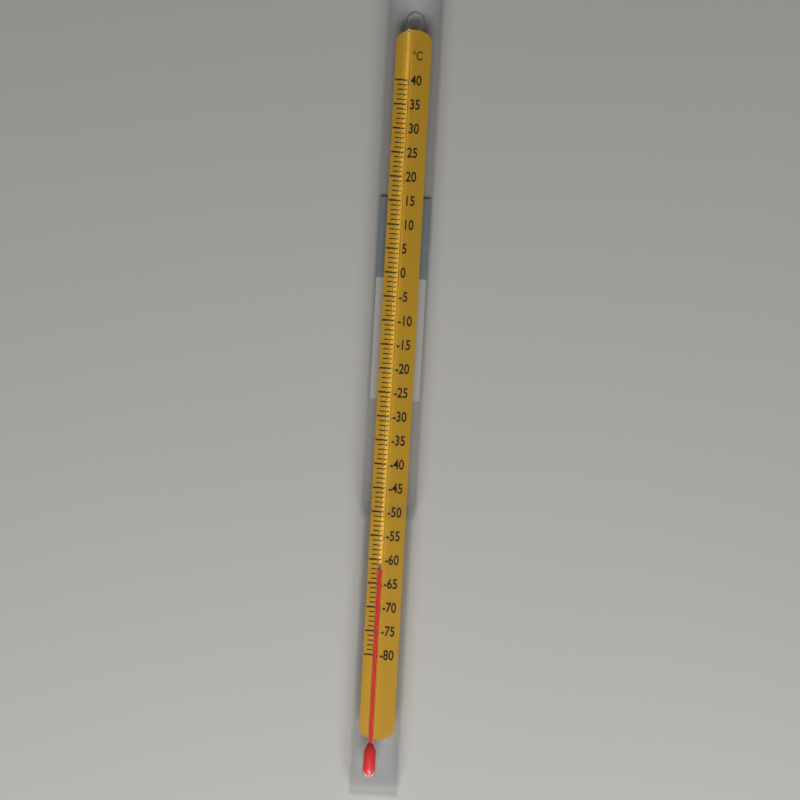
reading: -62 °C
